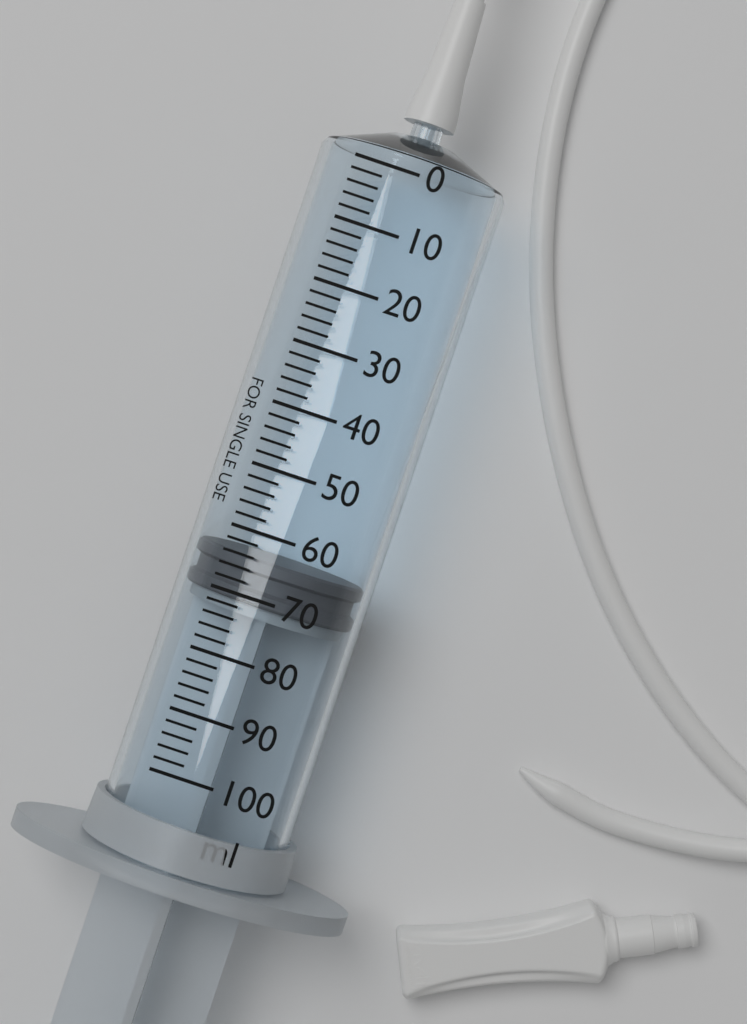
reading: 64 ml
